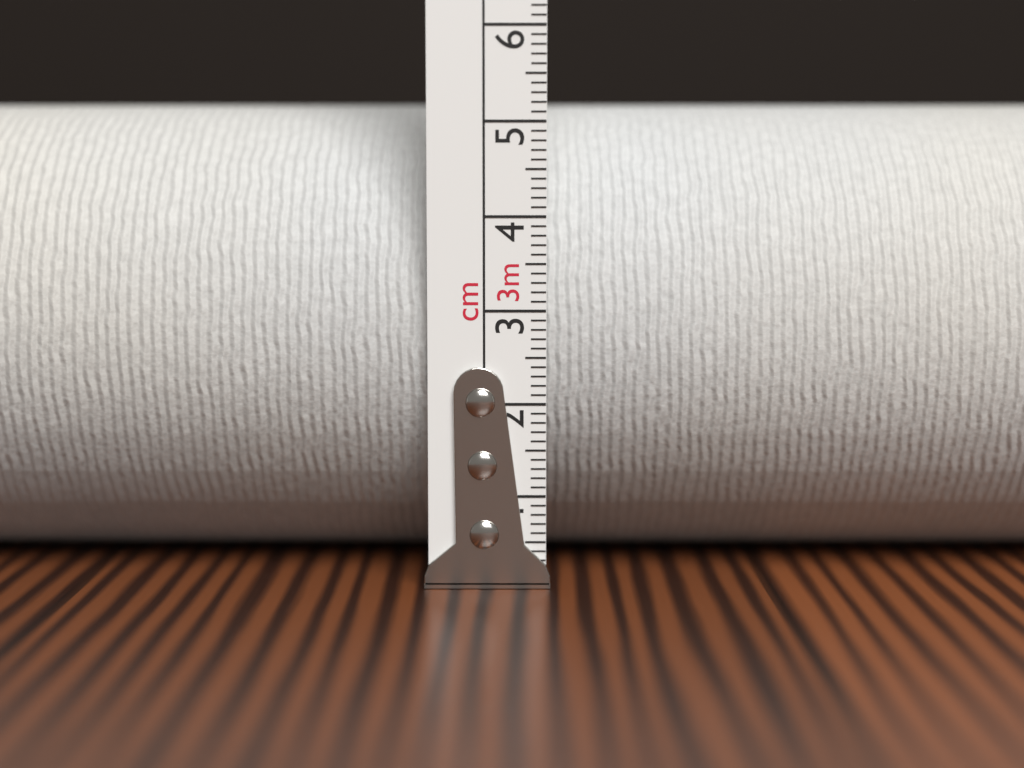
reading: 5.3 cm
